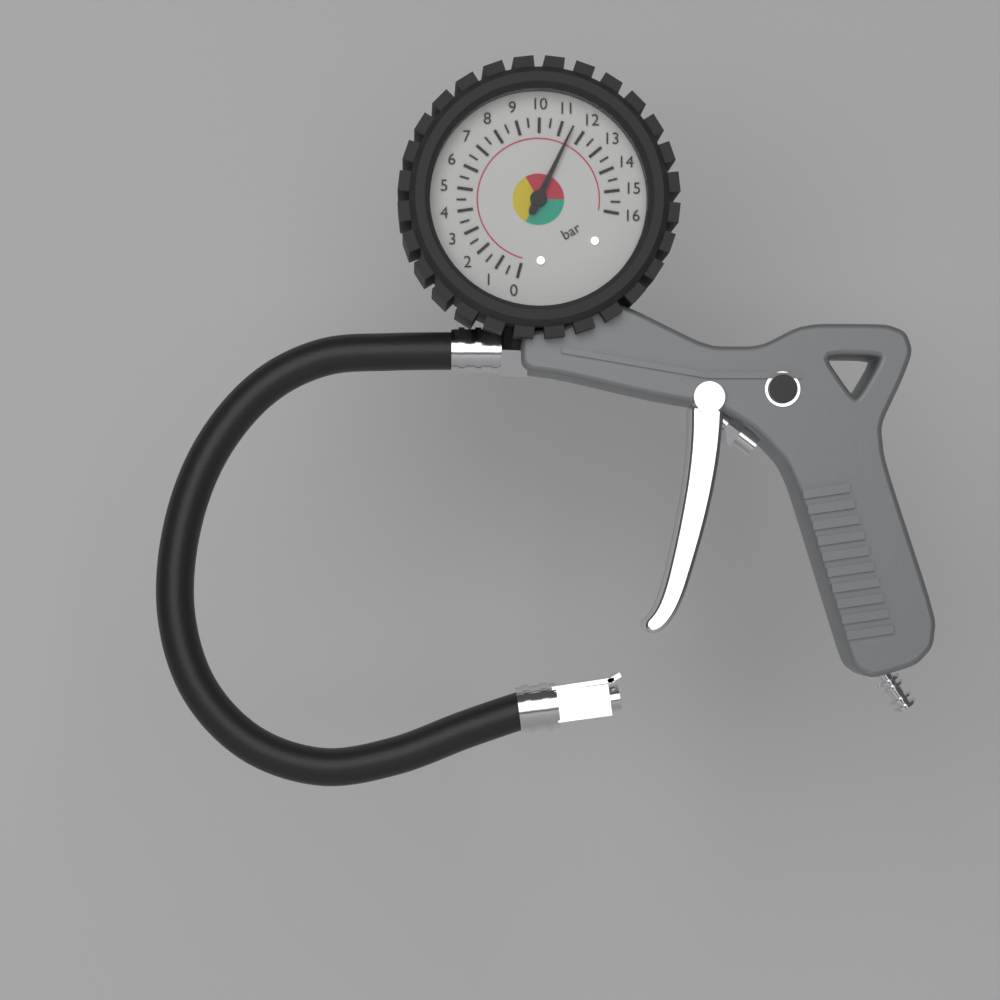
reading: 11.5 bar
